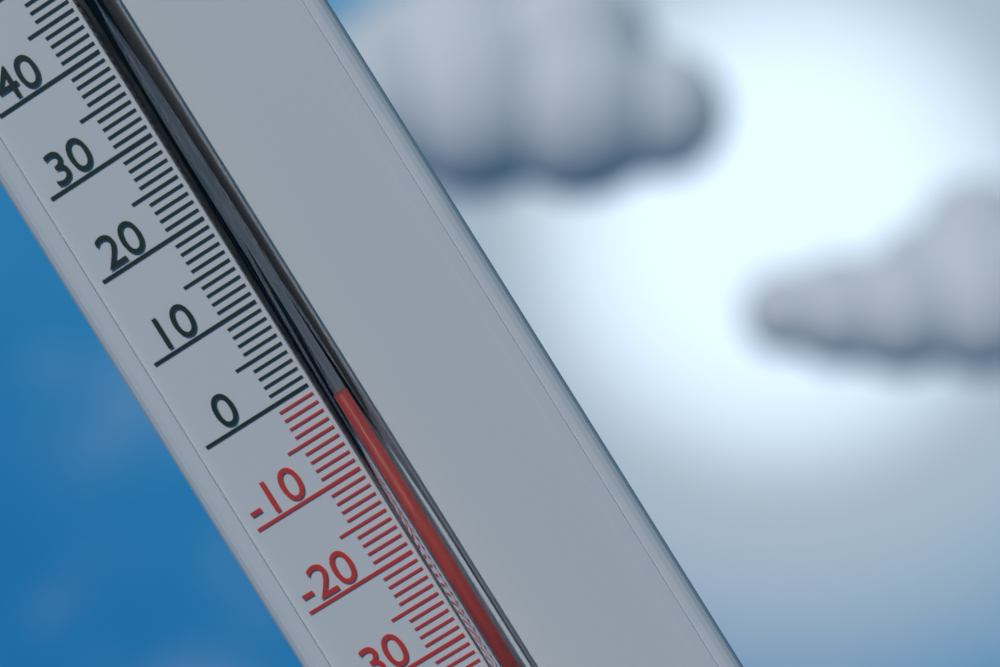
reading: -3 °C
